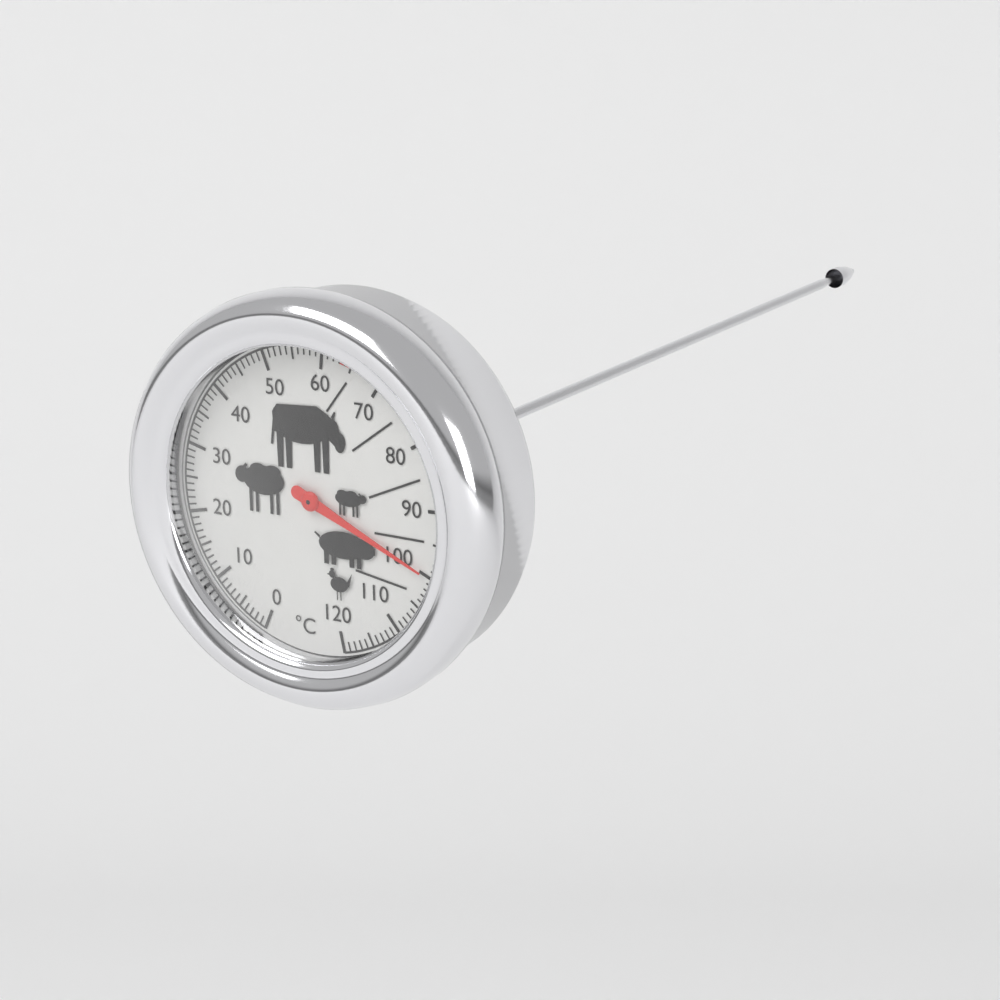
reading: 100 °C
